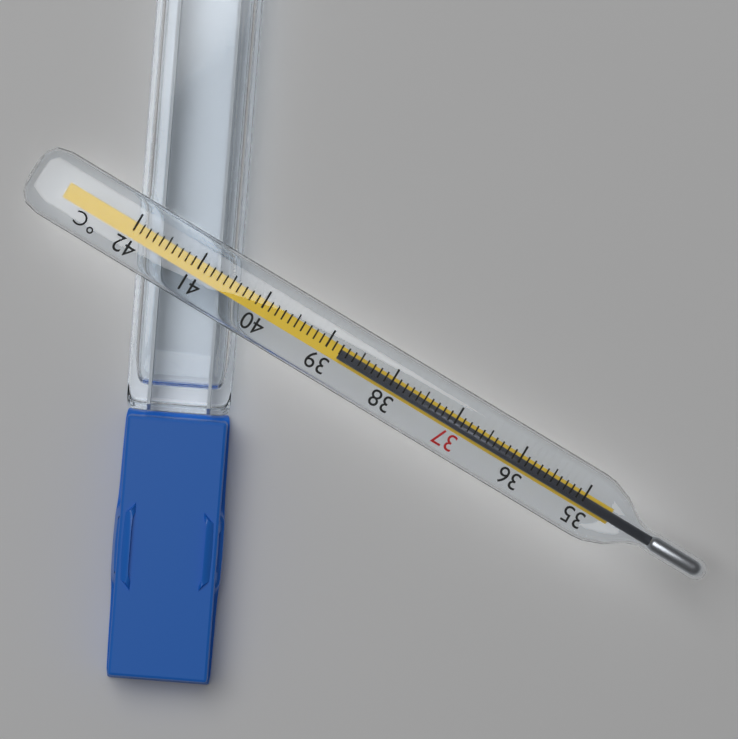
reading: 38.8 °C
